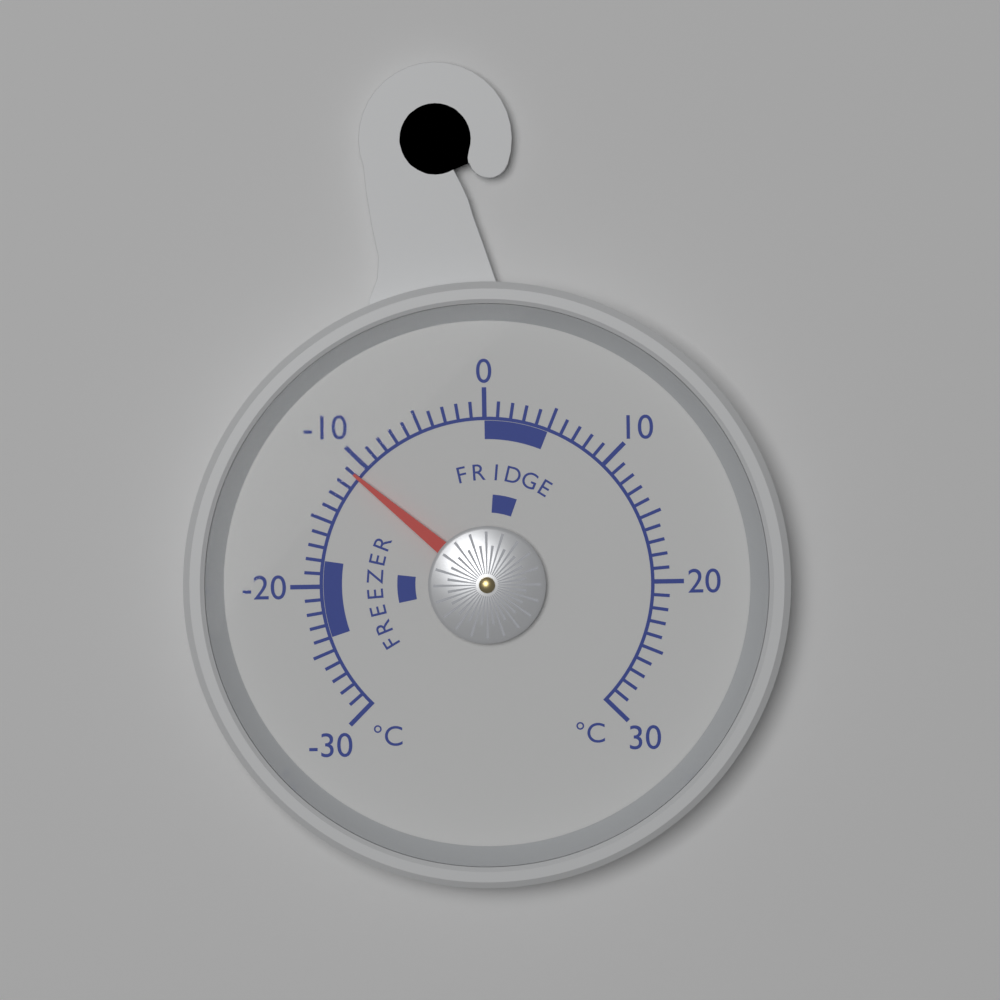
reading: -11 °C
